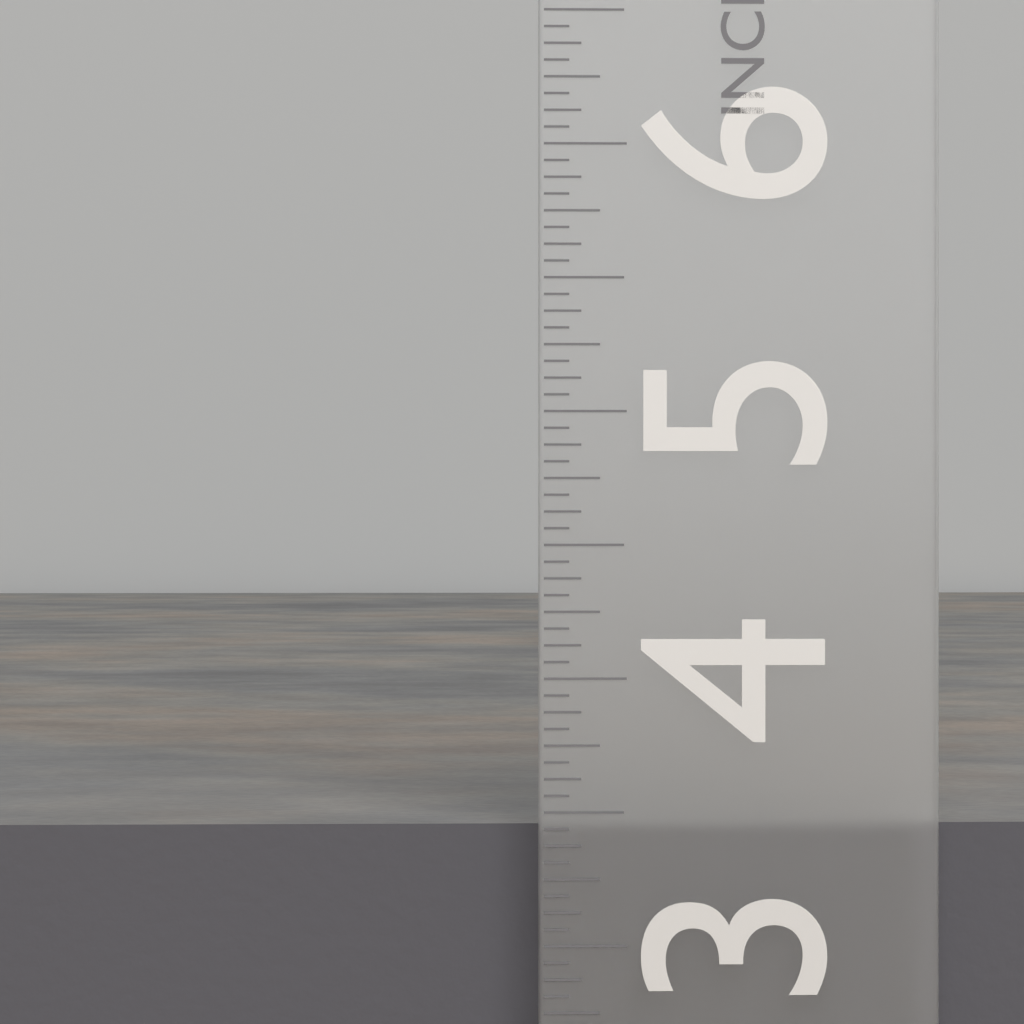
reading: 3.4375 in
